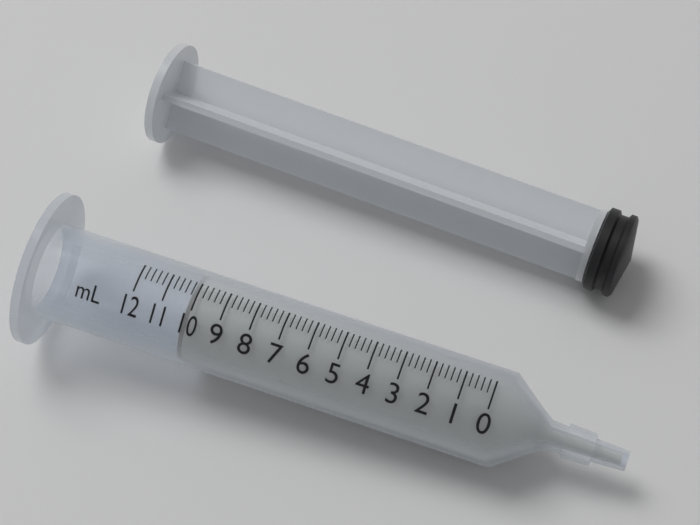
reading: 10.2 ml
